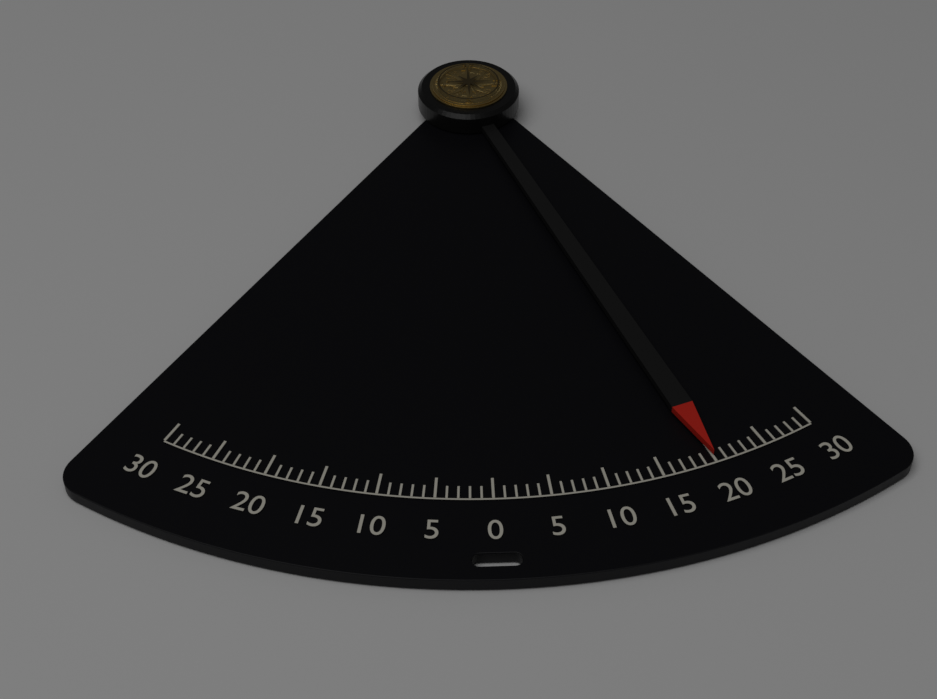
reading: 20 (no unit)
